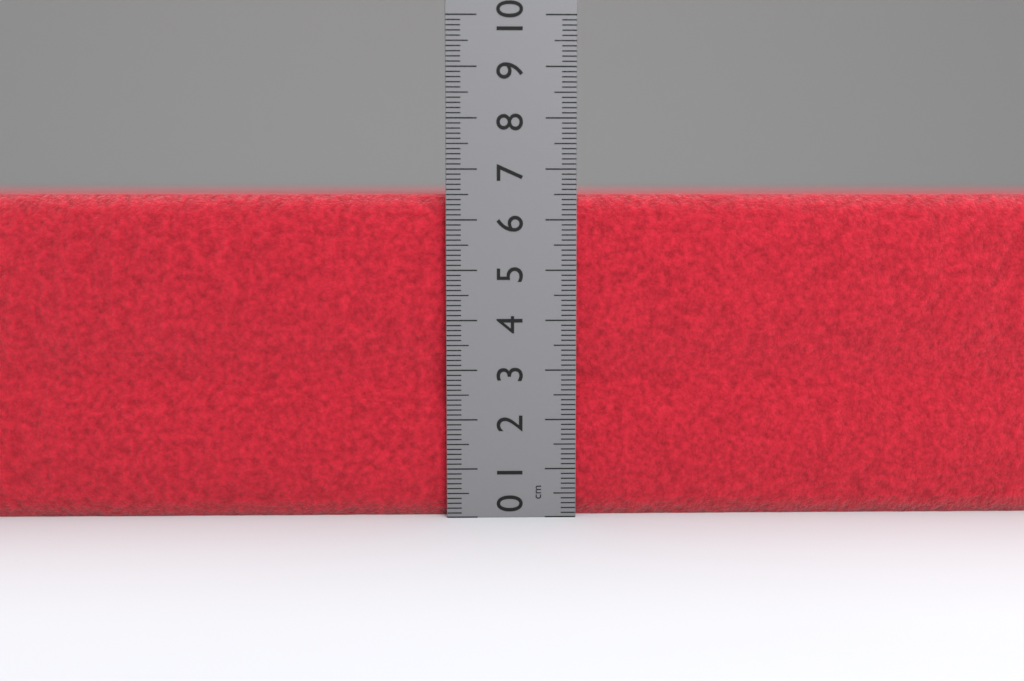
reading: 6.5 cm
